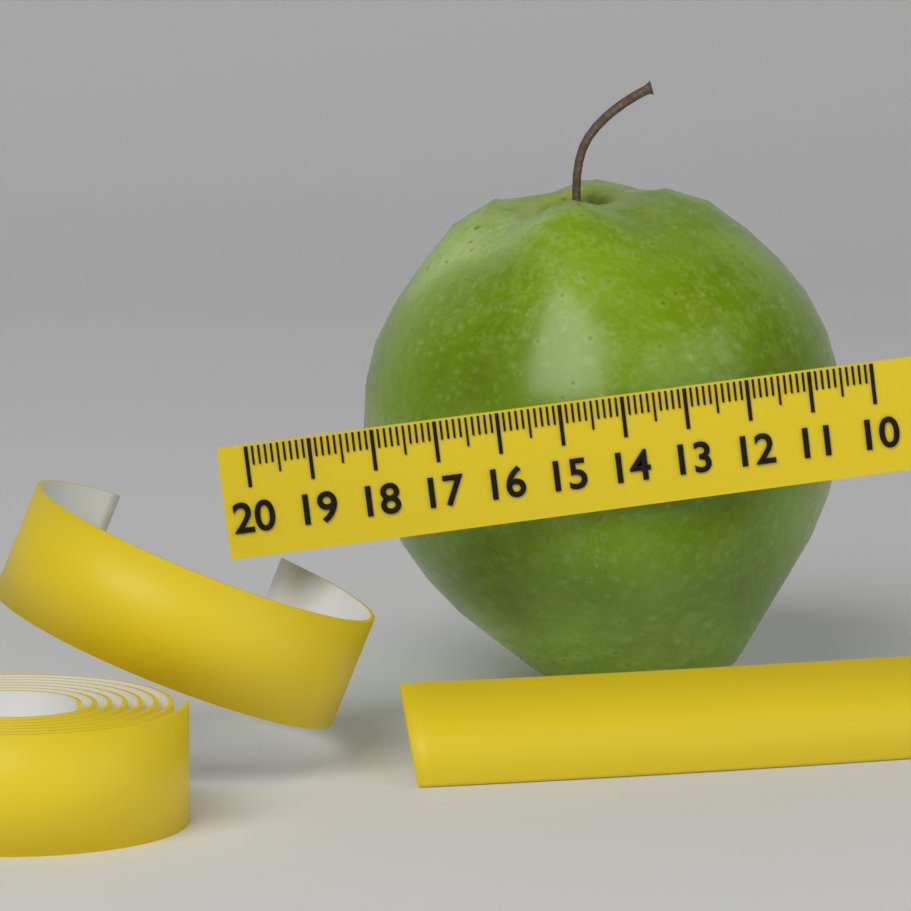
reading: 17.9 (no unit)
